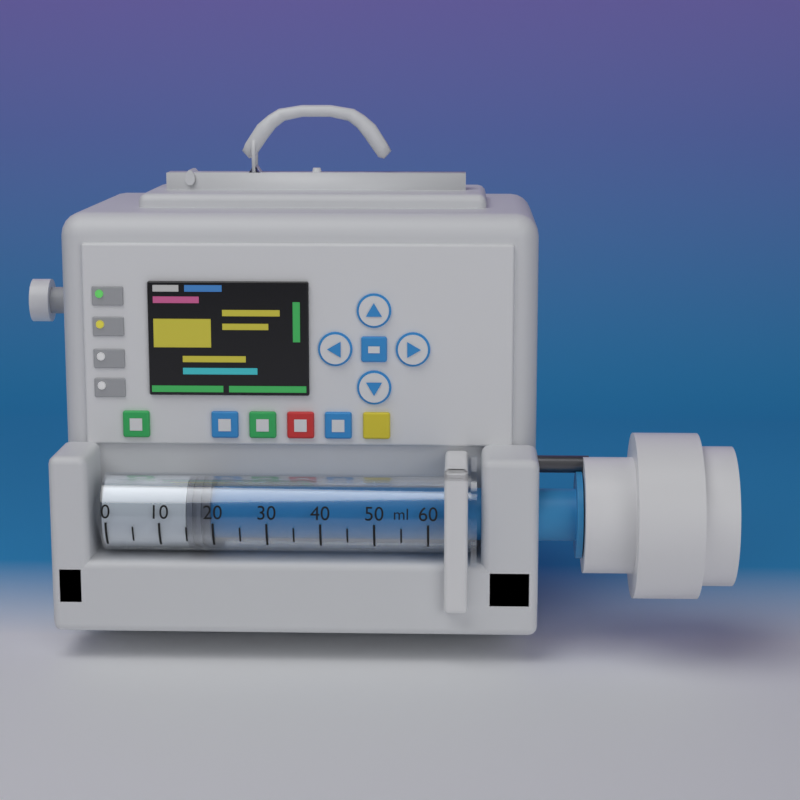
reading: 15 ml
